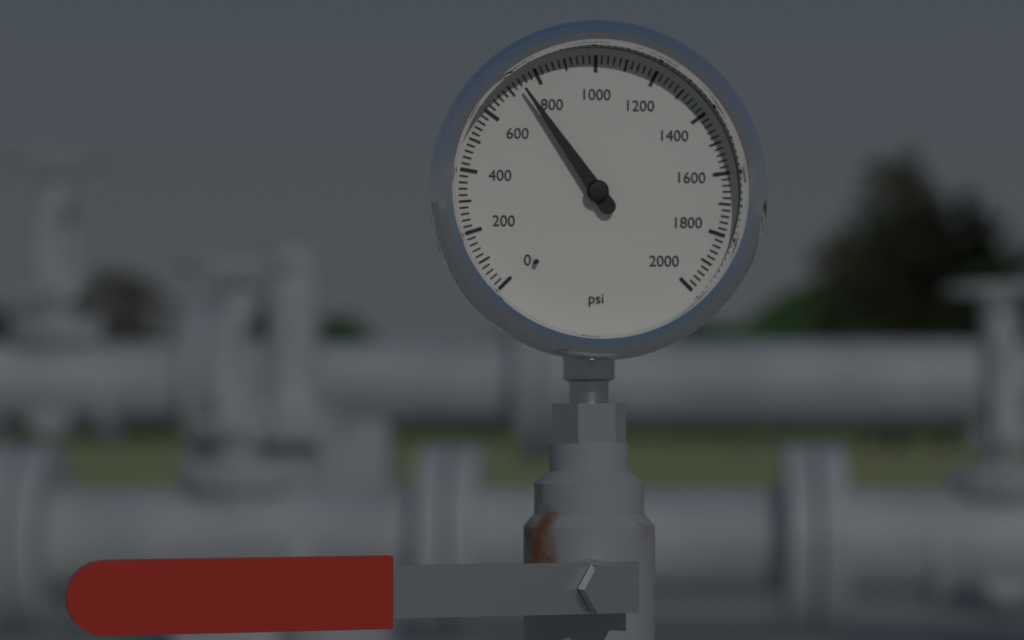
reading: 740 psi
